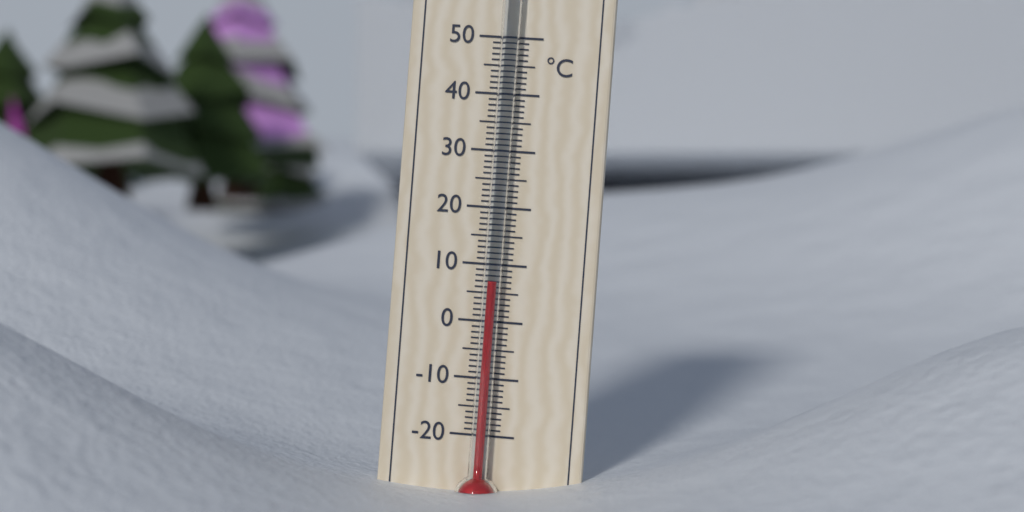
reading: 7 °C
